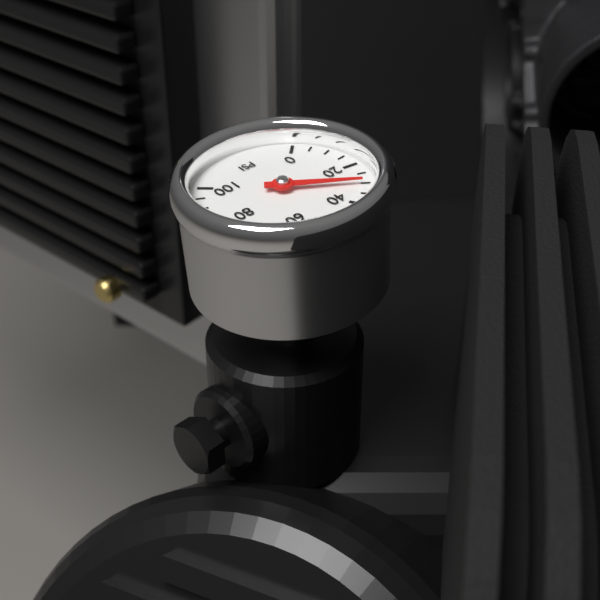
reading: 30 psi
